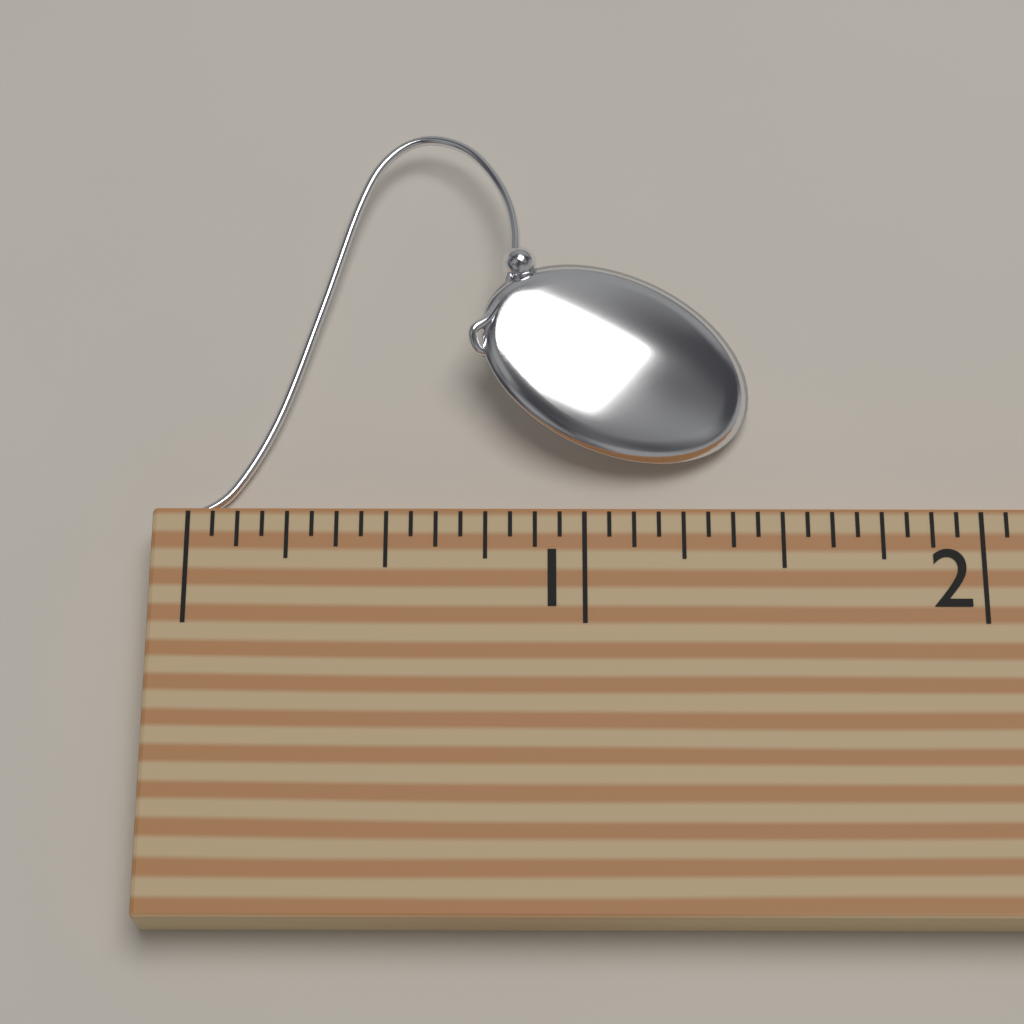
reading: 1.4375 (no unit)
